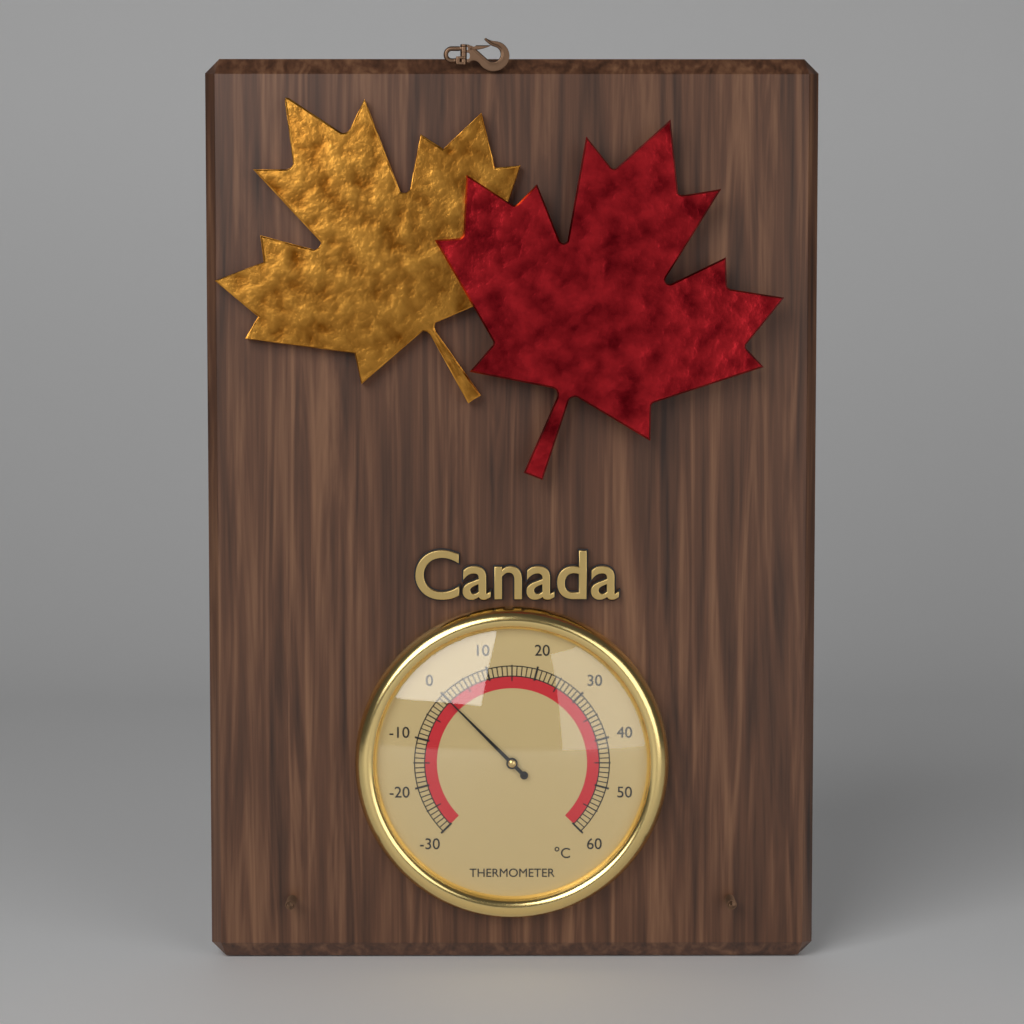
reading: 0 °C
